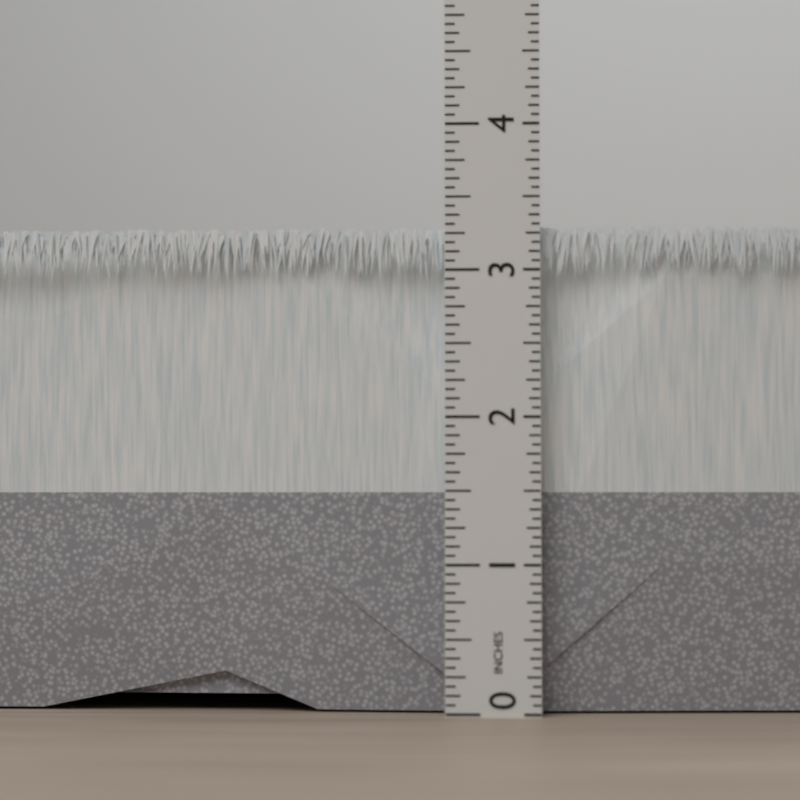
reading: 3.3125 in
